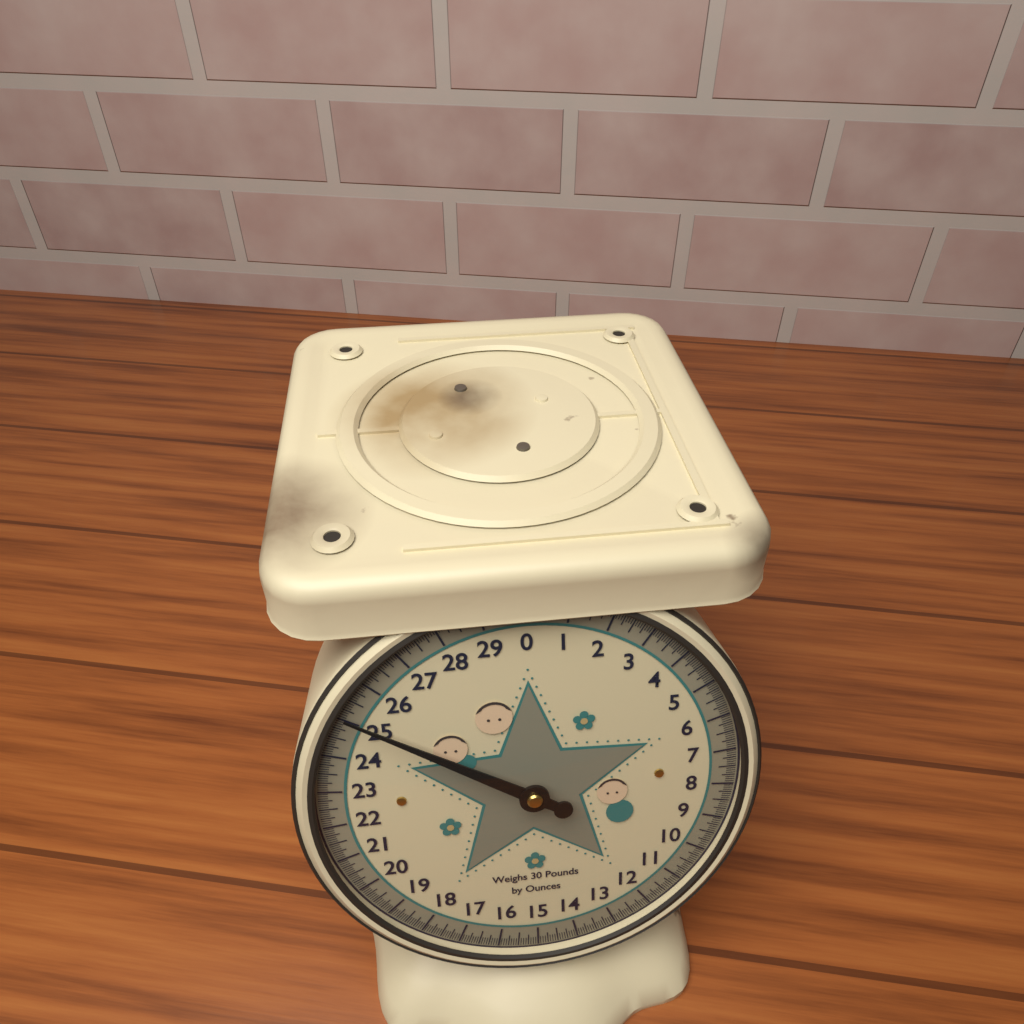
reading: 25.1875 lb
